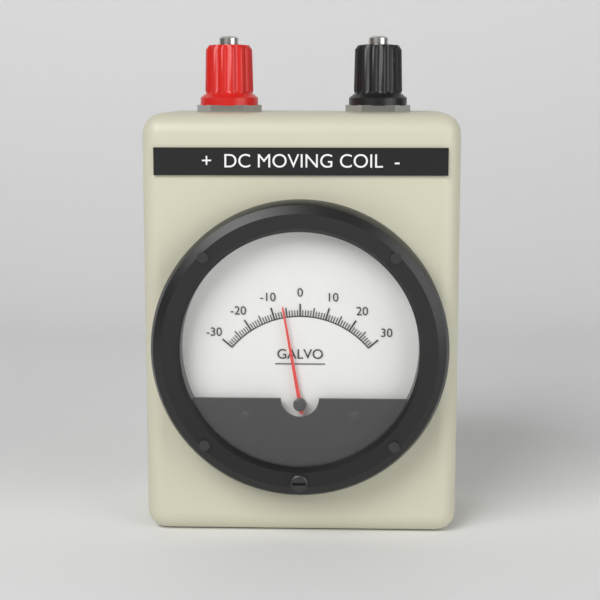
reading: -6 (no unit)
